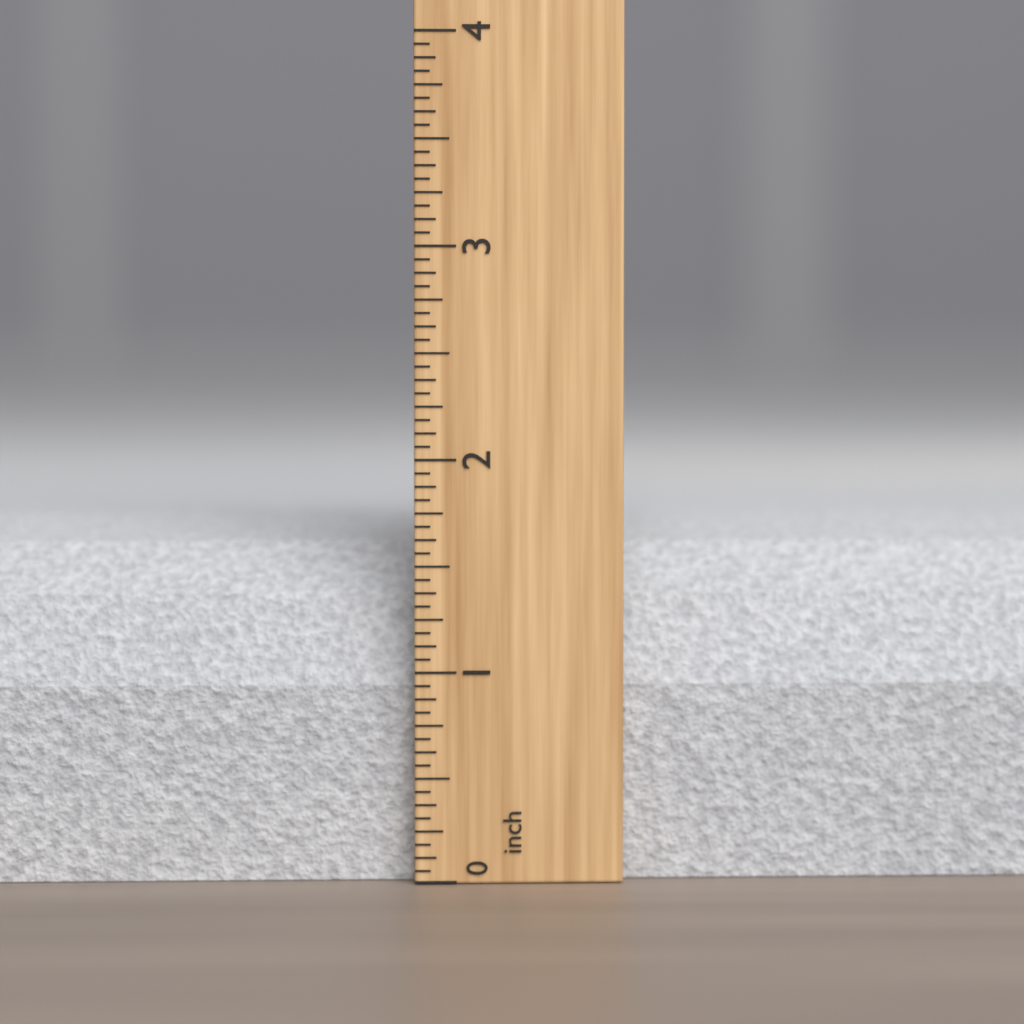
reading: 1.6875 inch
